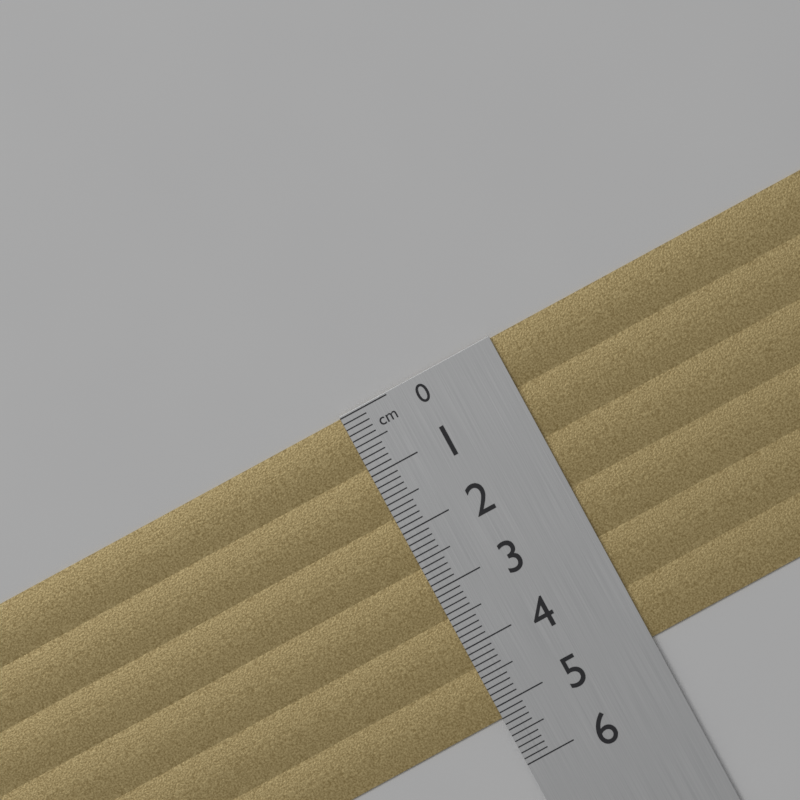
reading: 5.2 cm
